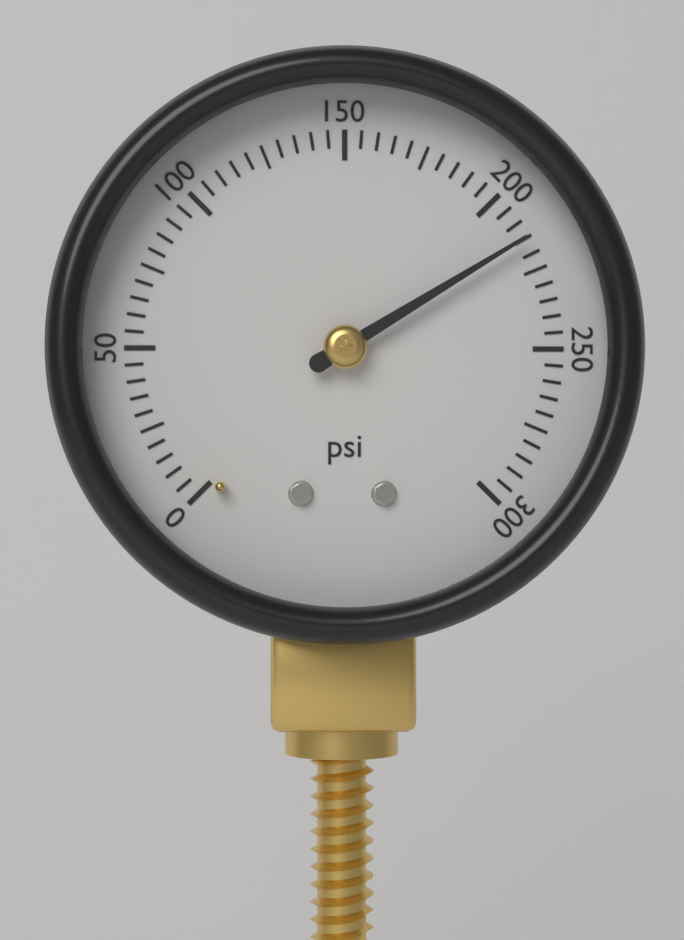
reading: 215 psi
